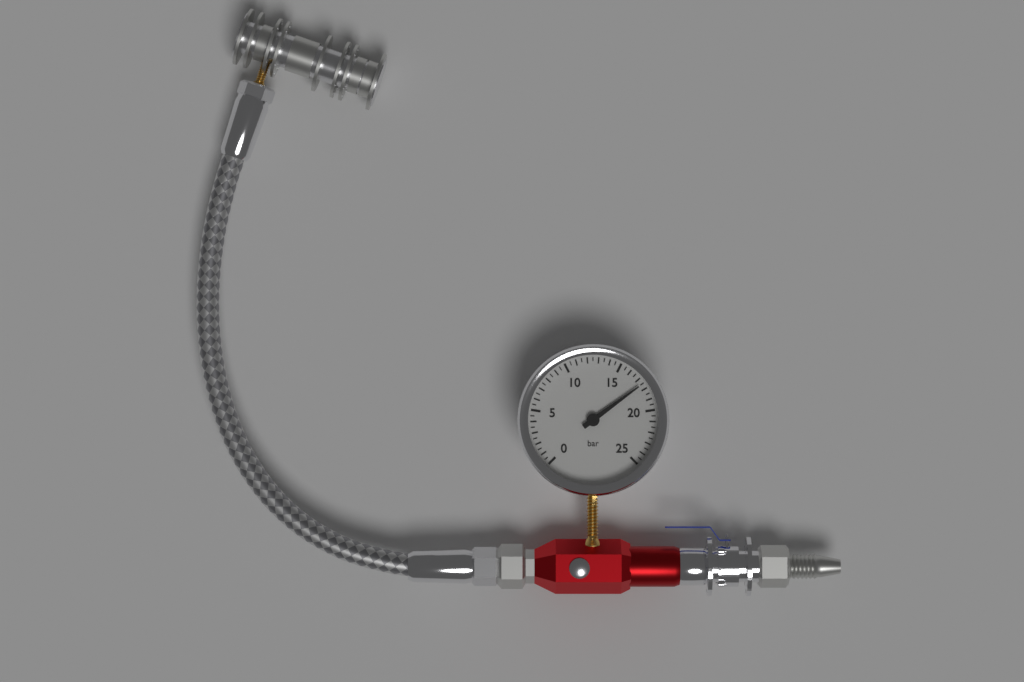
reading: 17.5 bar
